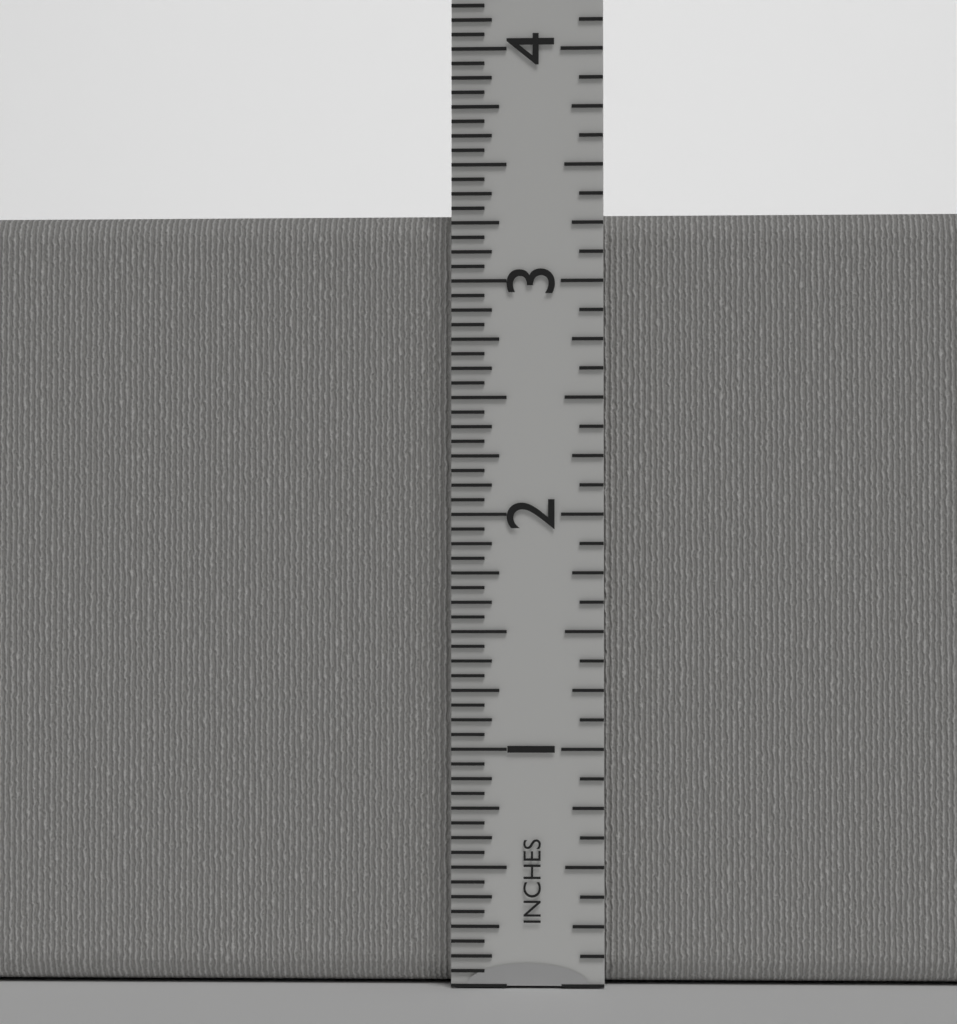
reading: 3.3125 in
